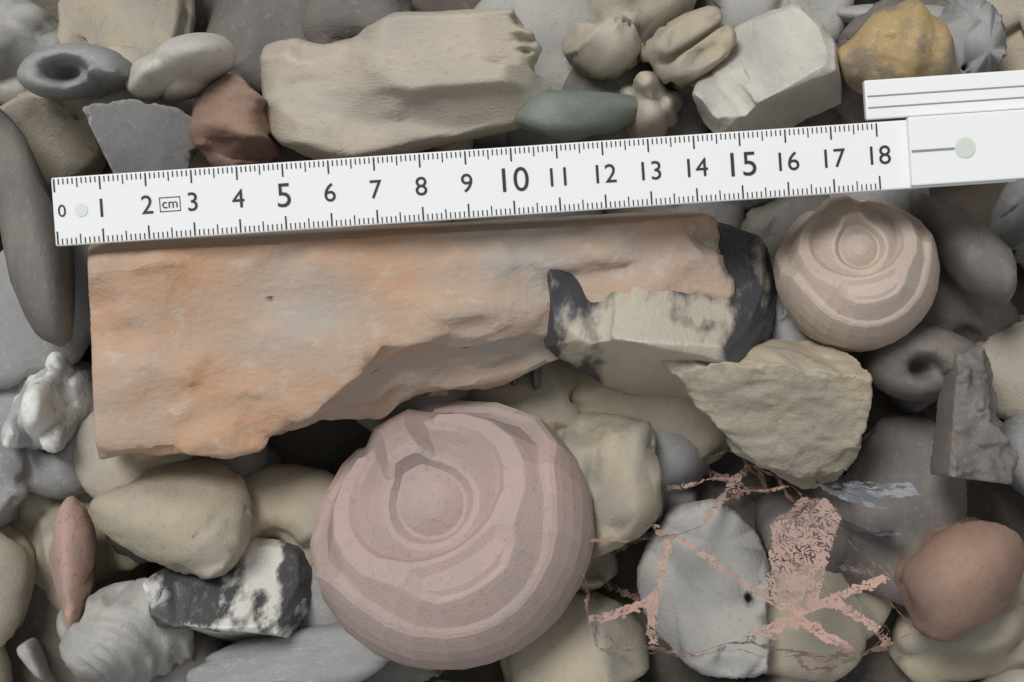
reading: 14.9 cm
